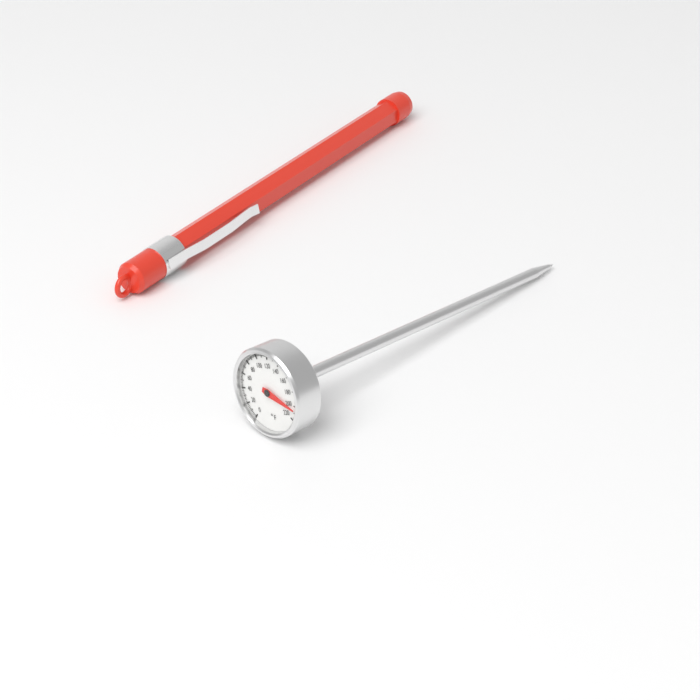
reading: 206 °F
